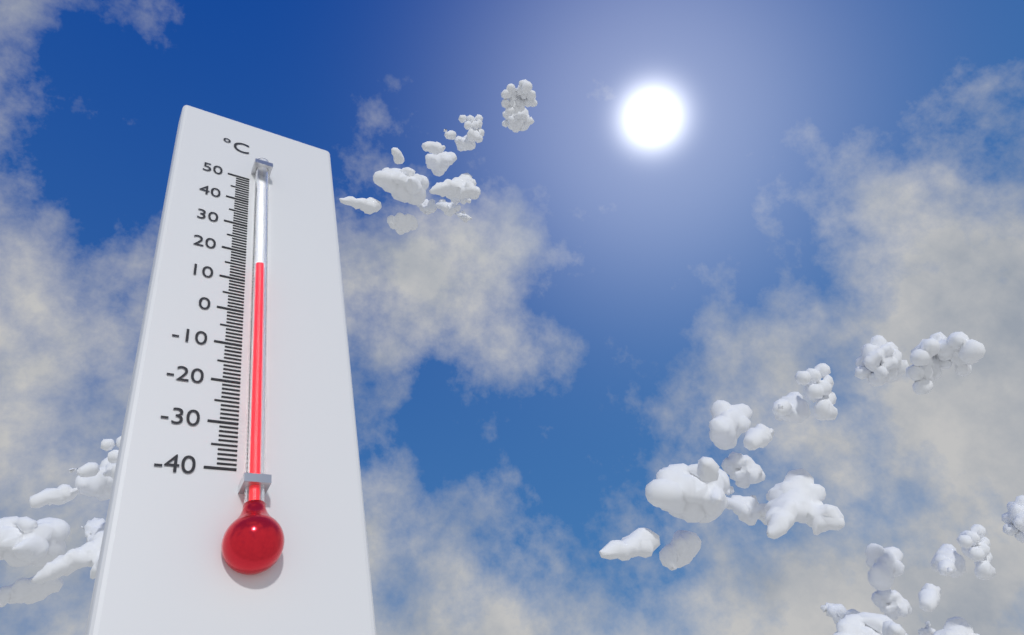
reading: 14 °C
